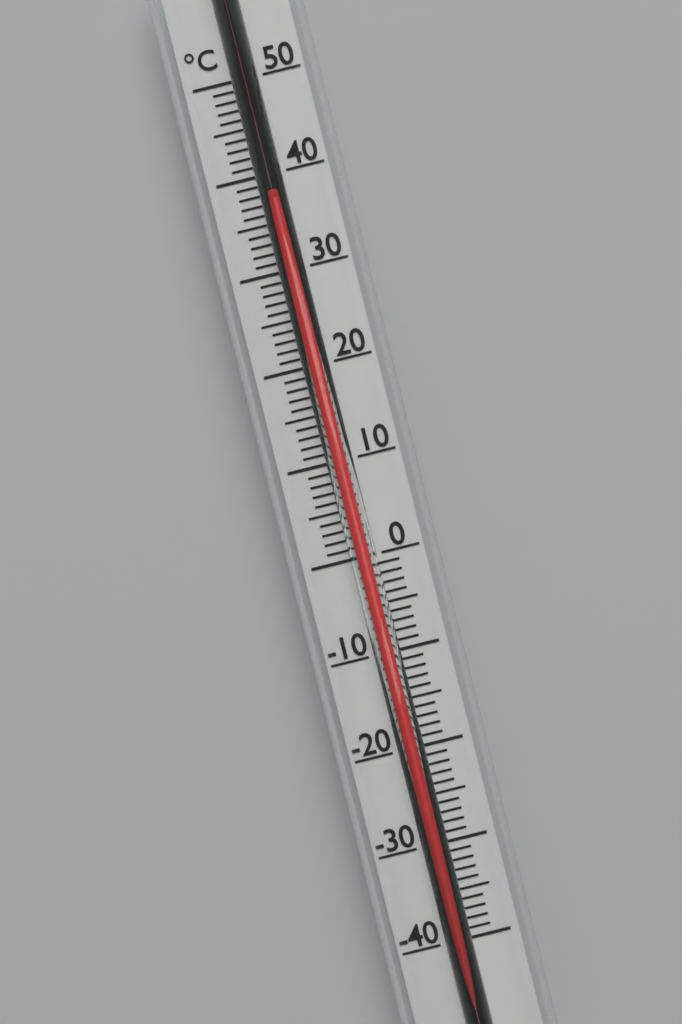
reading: 37 °C
